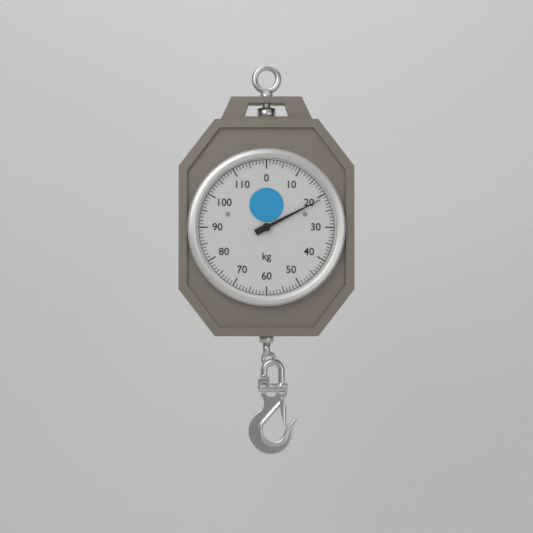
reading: 21 kg
